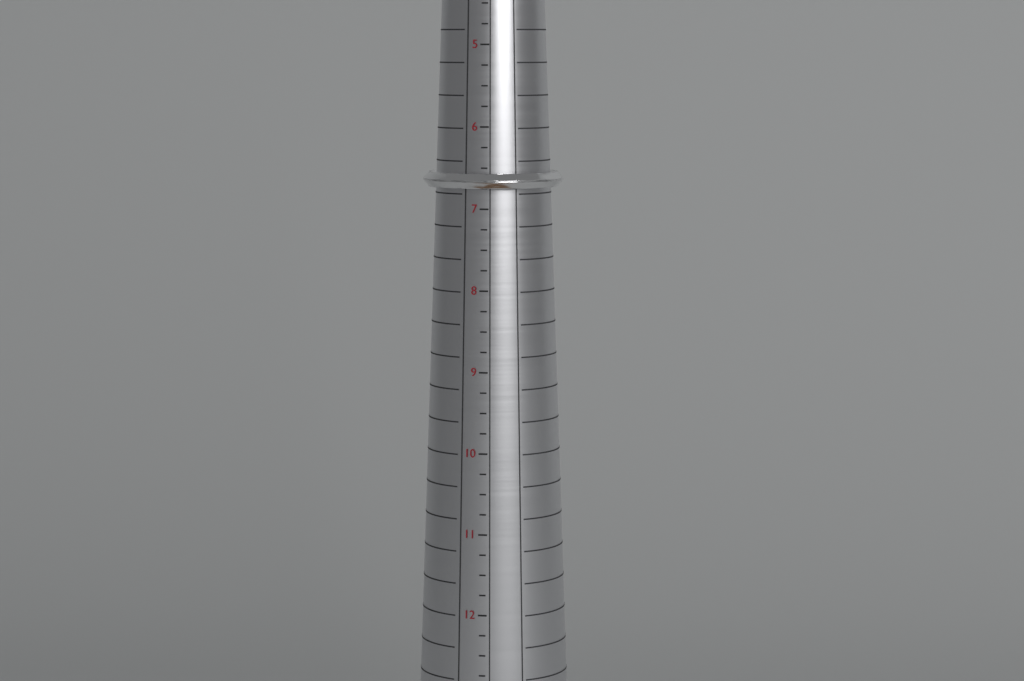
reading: 6.75 (no unit)
